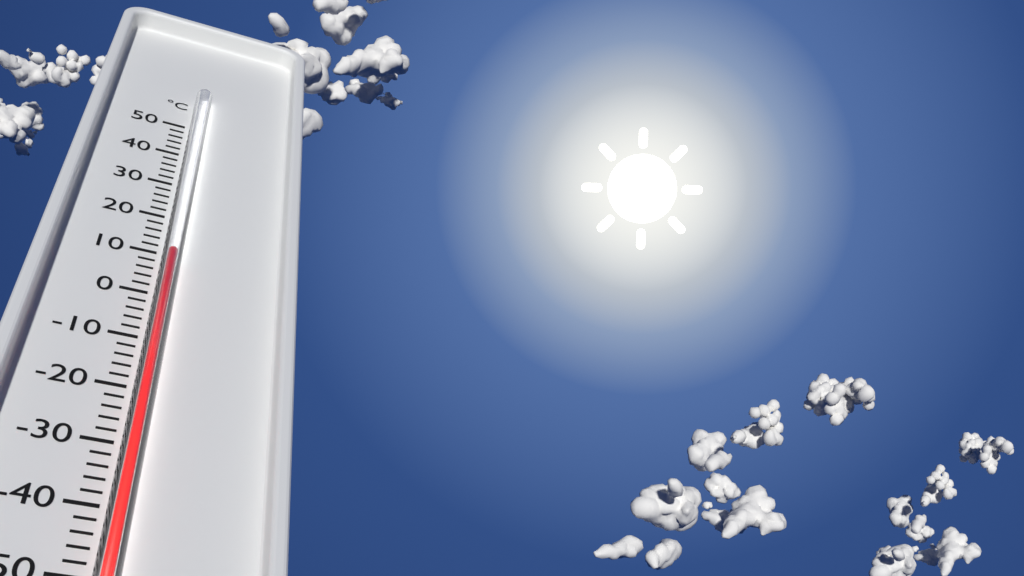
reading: 8 °C
